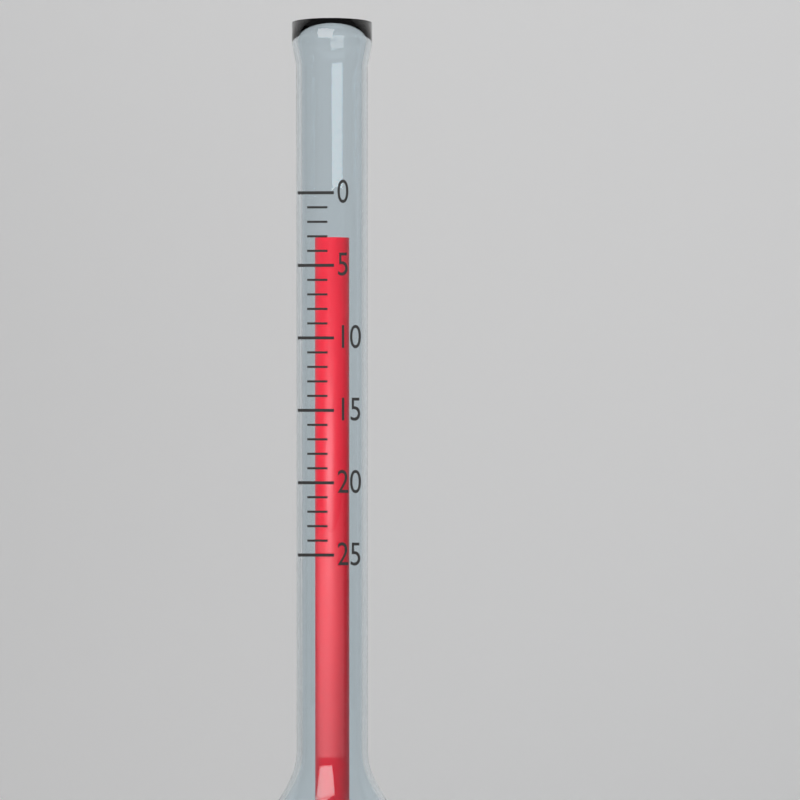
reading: 3 (no unit)
